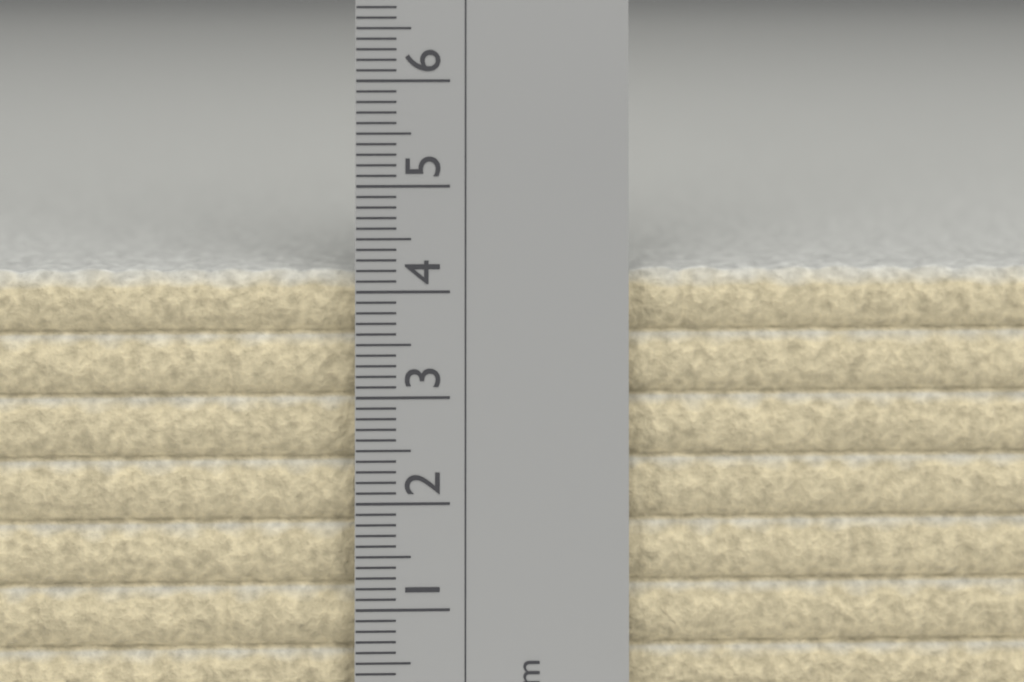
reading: 4.2 cm
